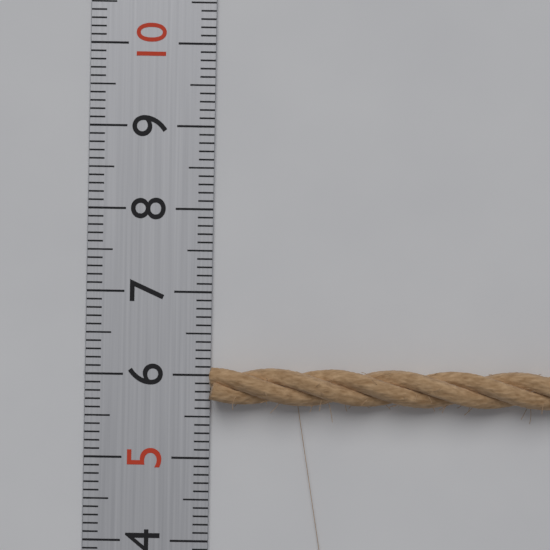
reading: 6.1 (no unit)
